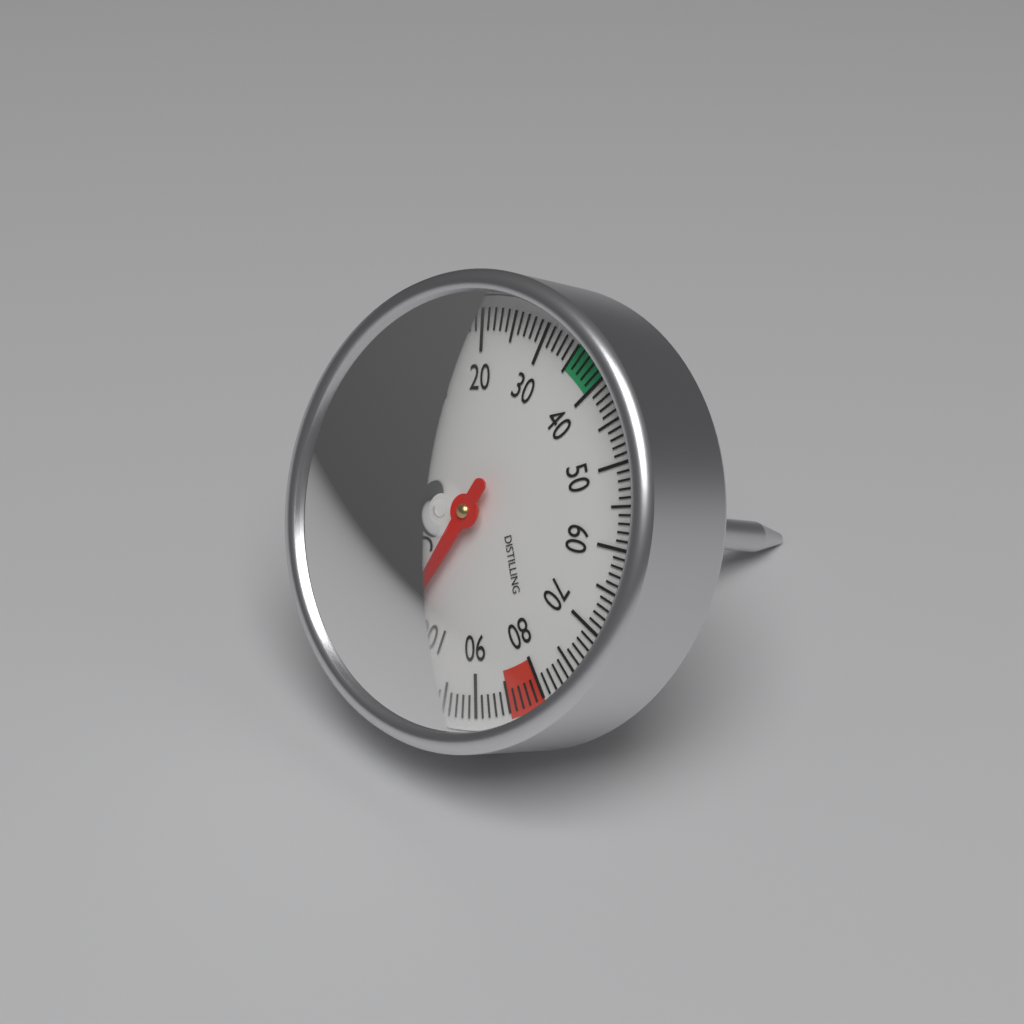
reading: 106 °C
